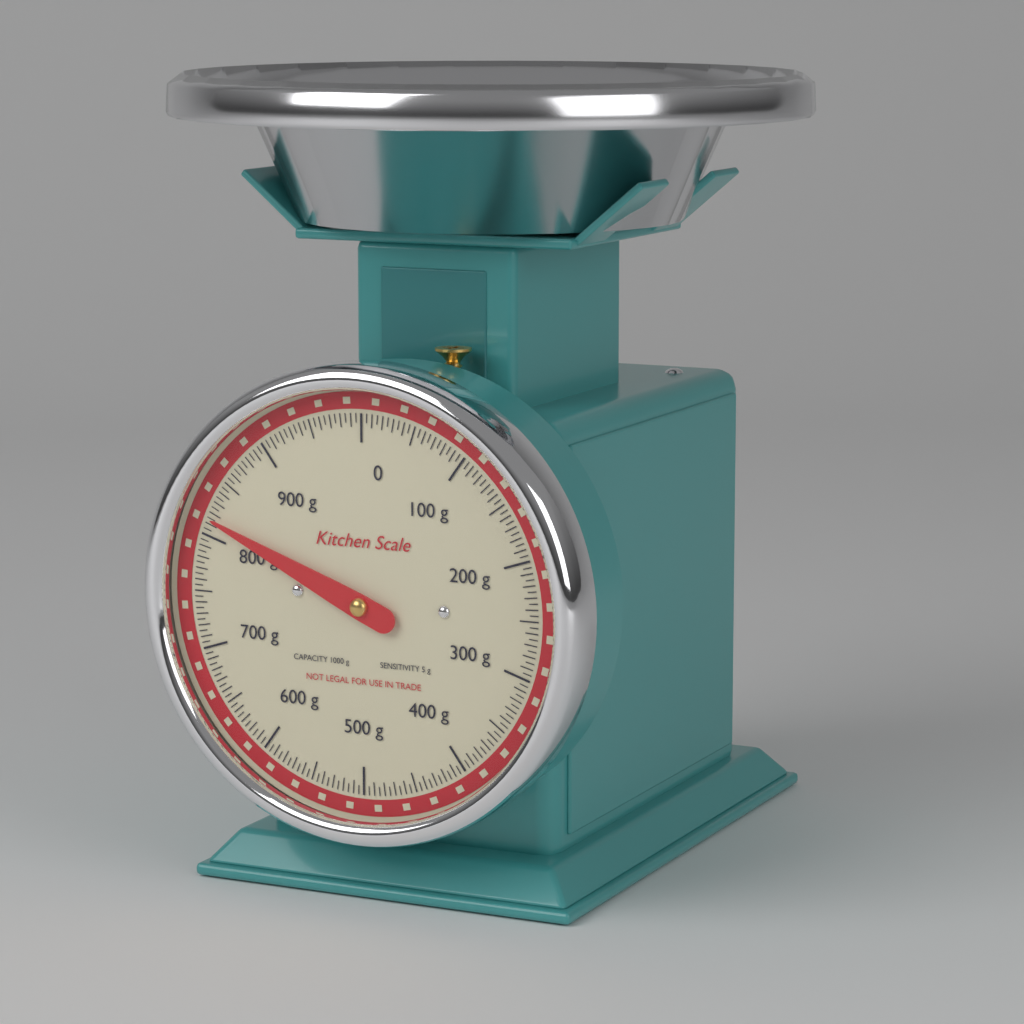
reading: 815 g
